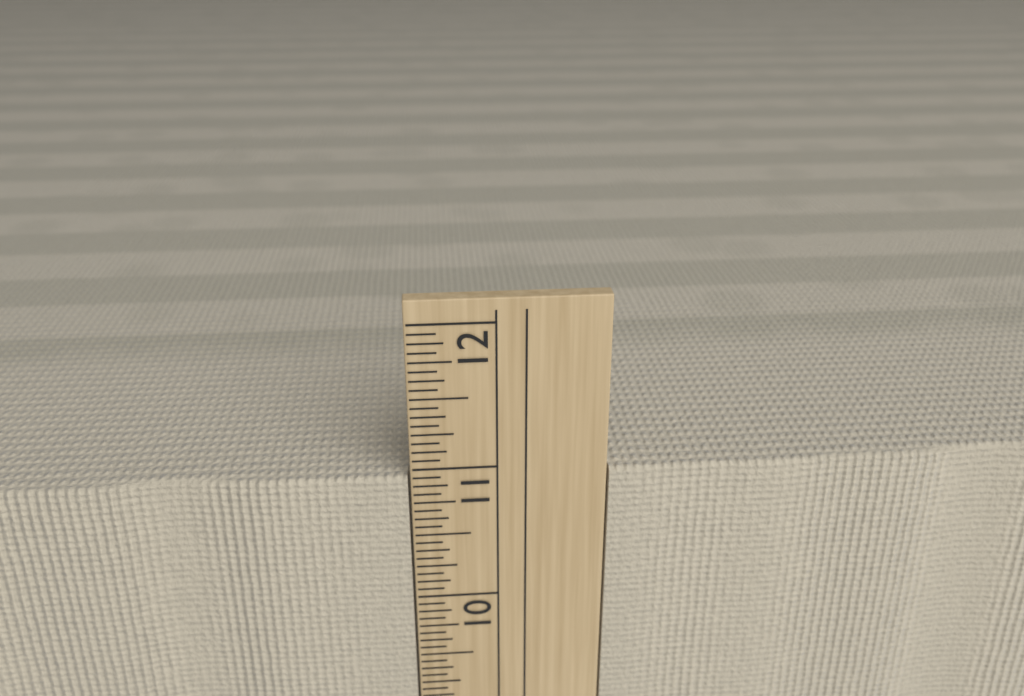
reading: 10.9375 in
